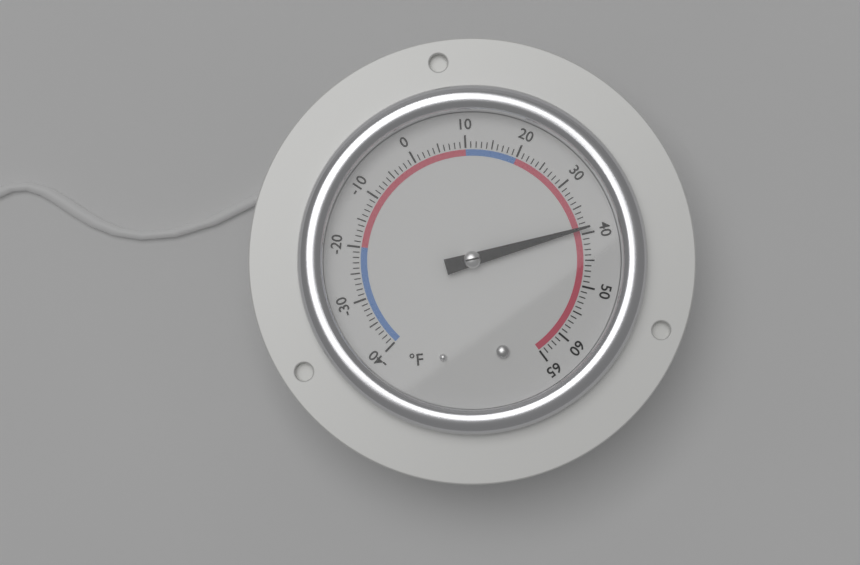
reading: 39 °F
